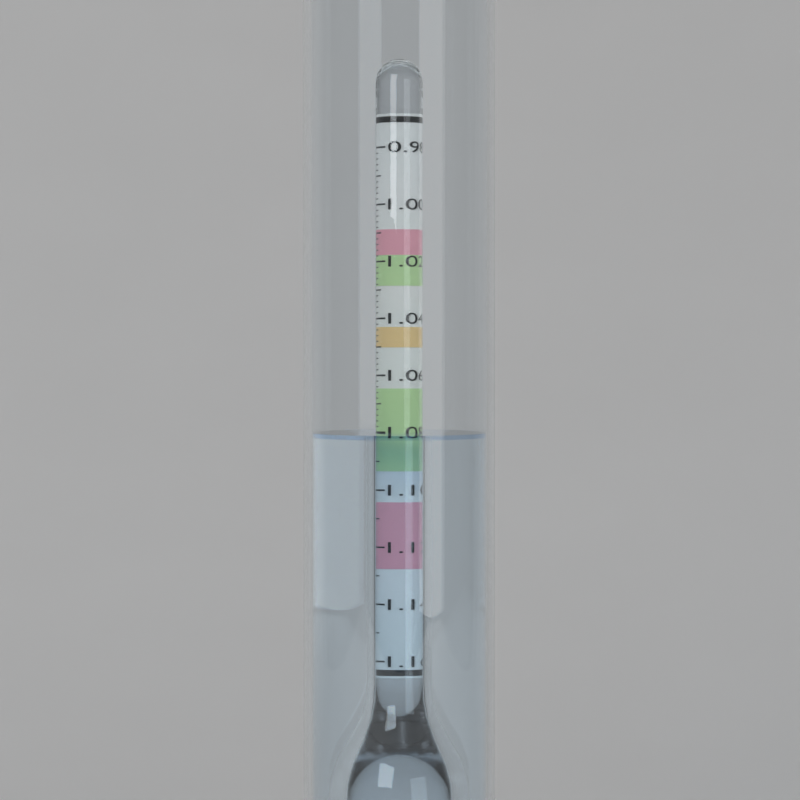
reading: 1.080 (no unit)
